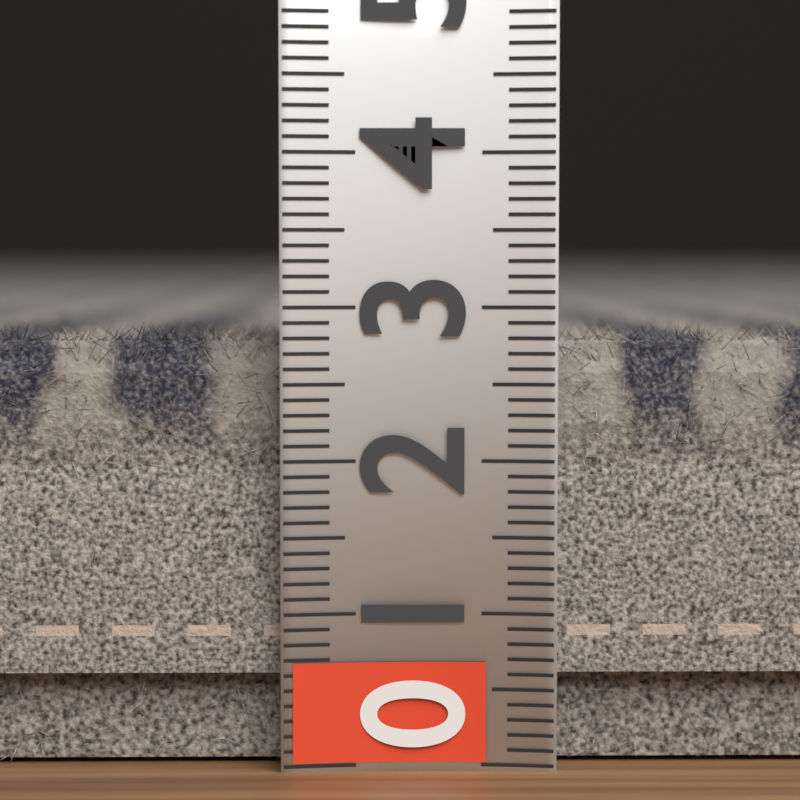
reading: 2.9 (no unit)
